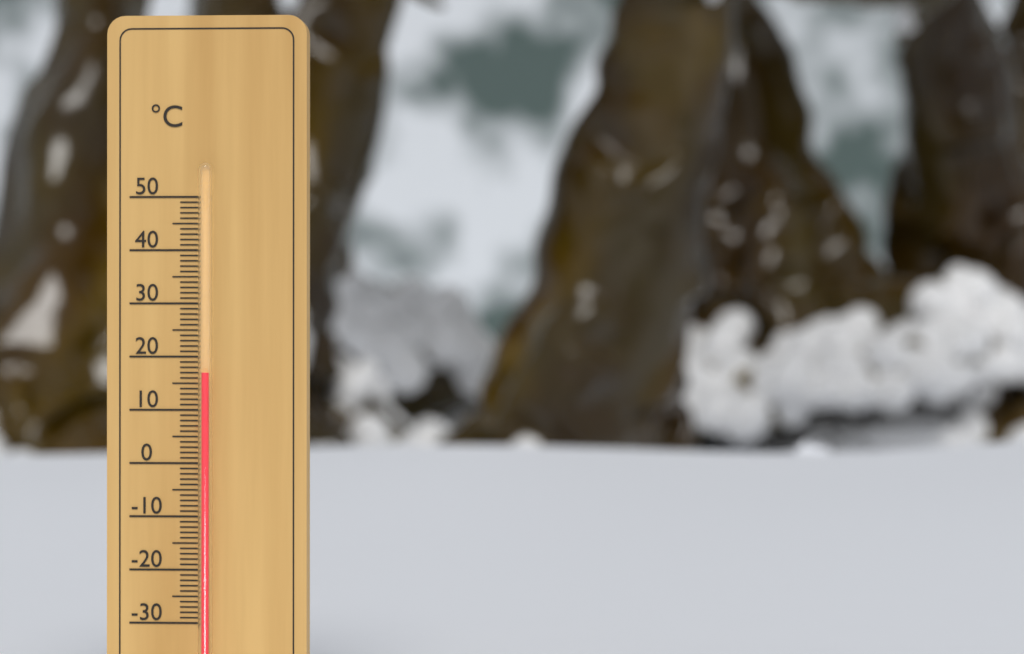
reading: 17 °C
